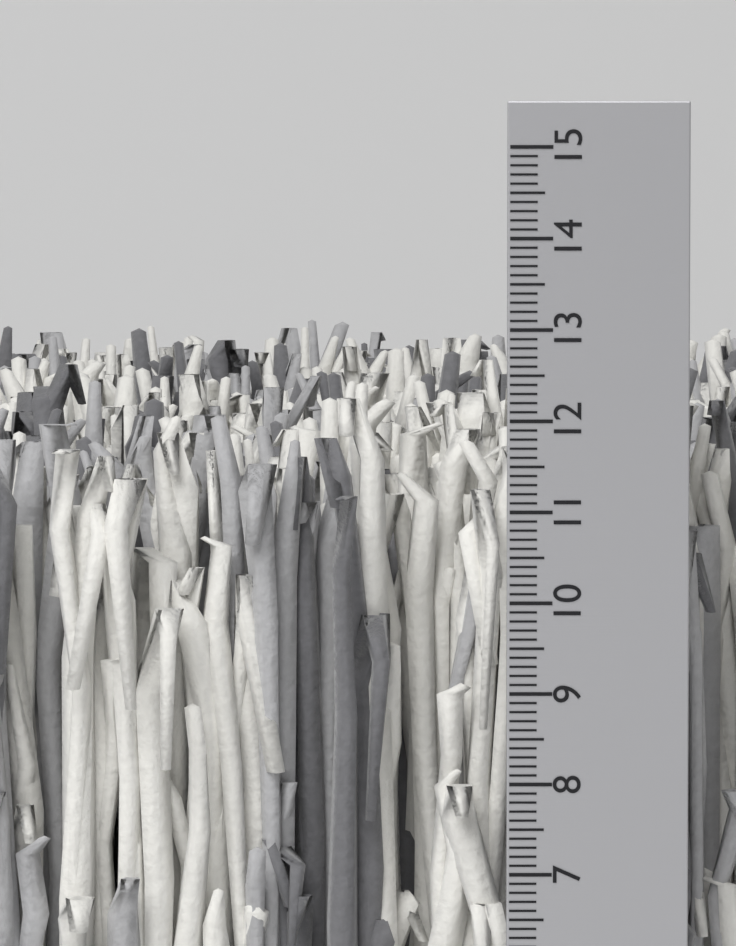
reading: 12.5 cm
